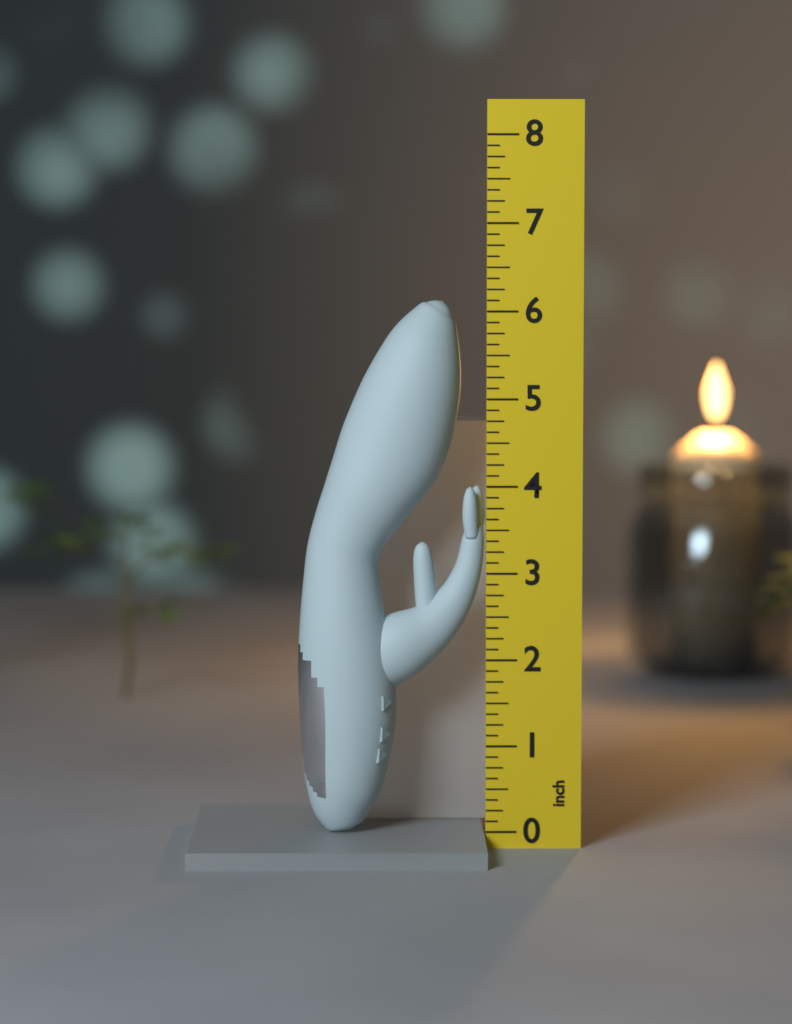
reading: 6.125 inch
